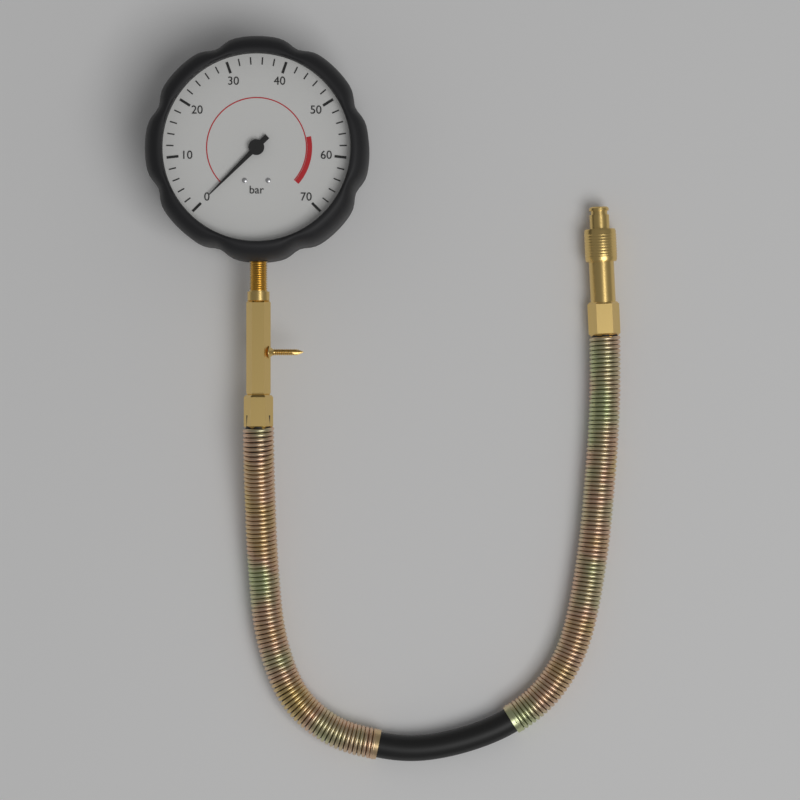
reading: 0 bar
